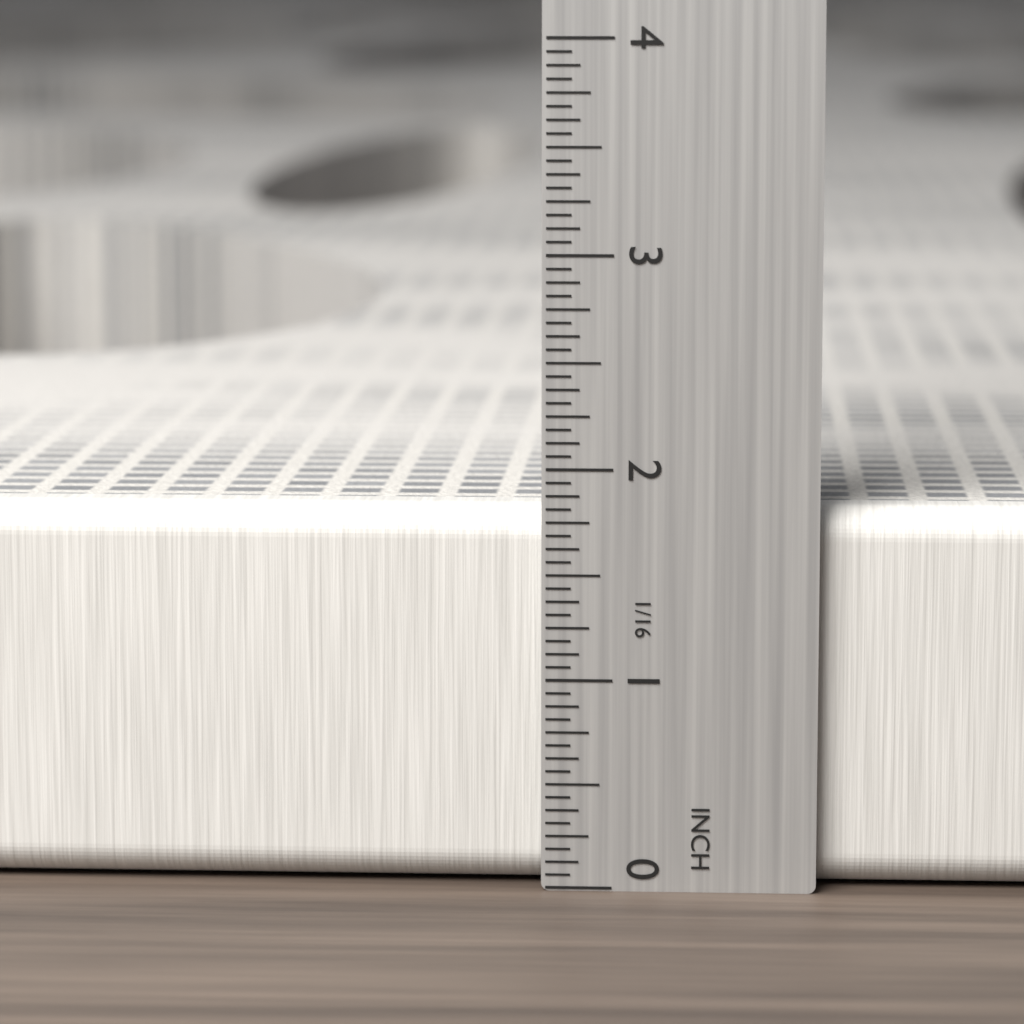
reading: 1.8125 in
